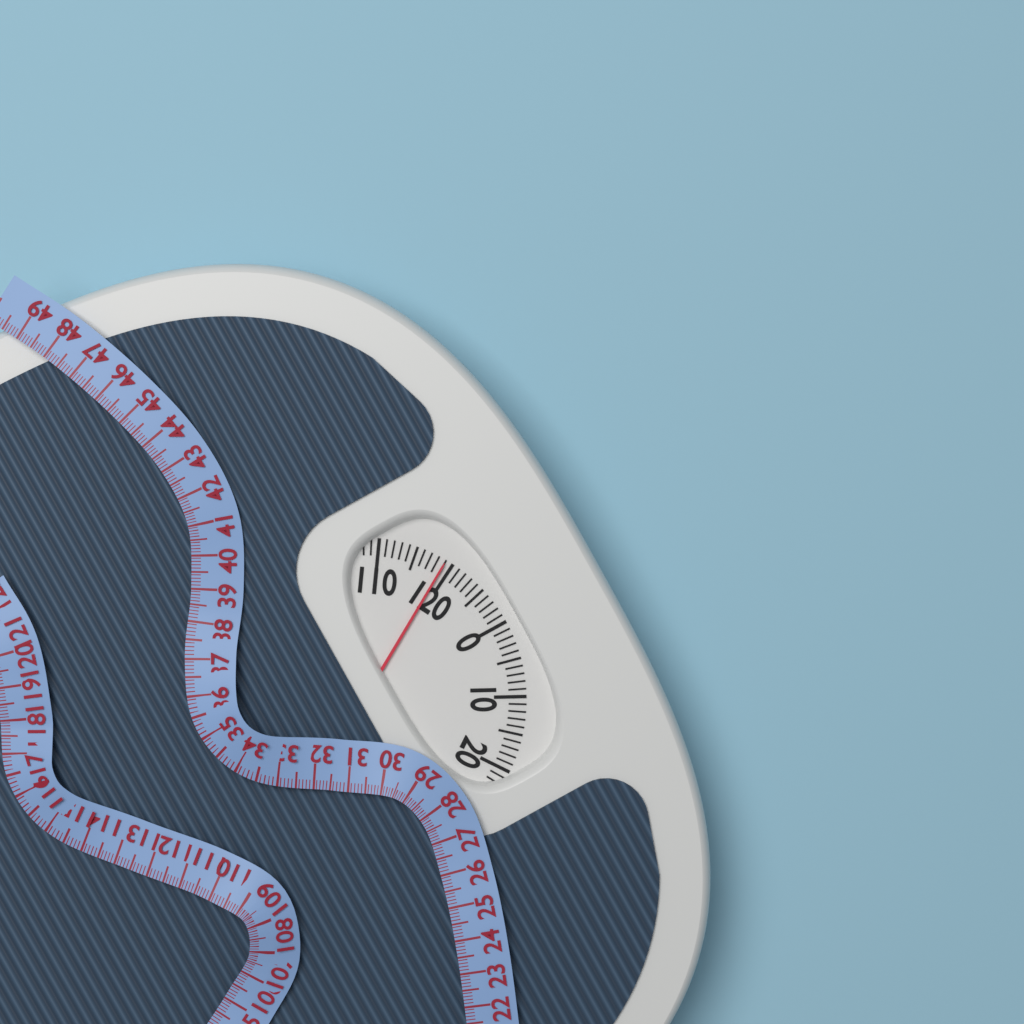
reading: 119 (no unit)
